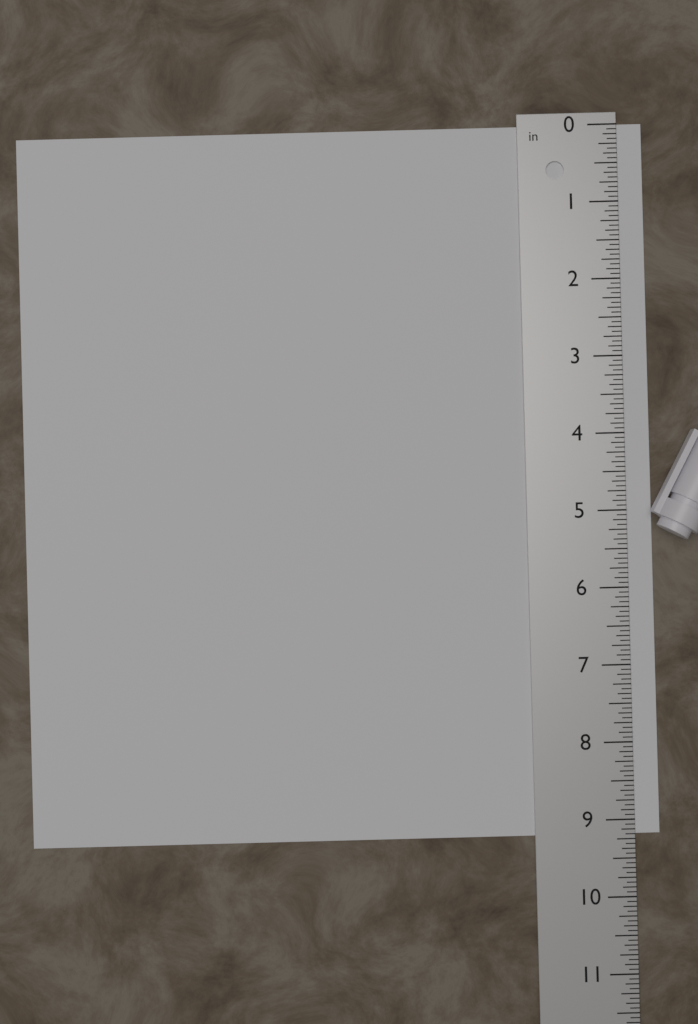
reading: 9.1875 in
